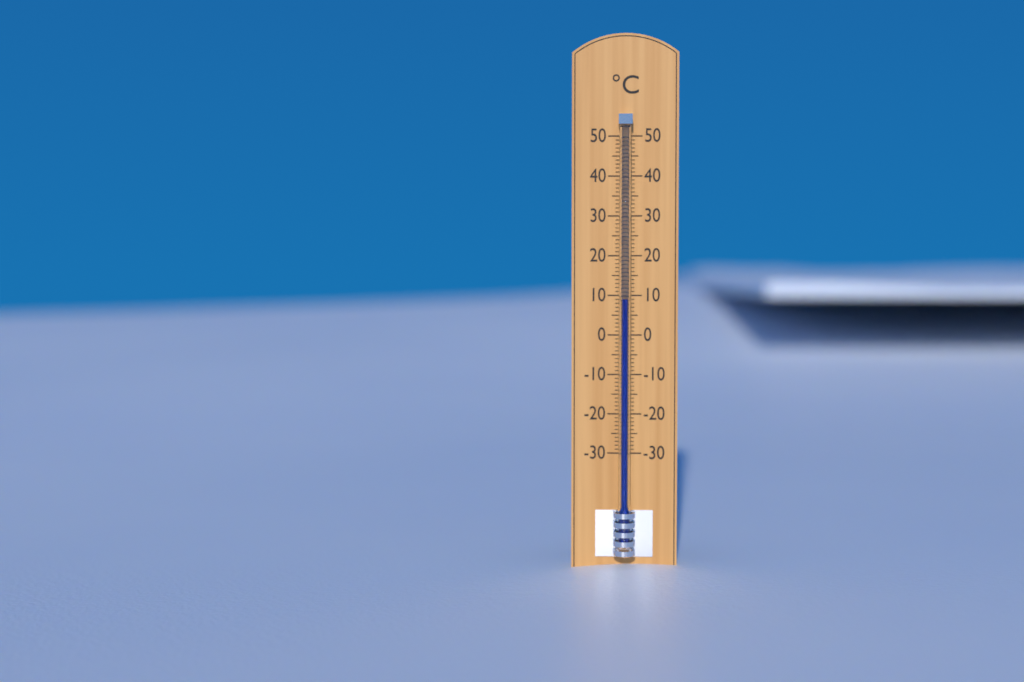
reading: 9 °C
